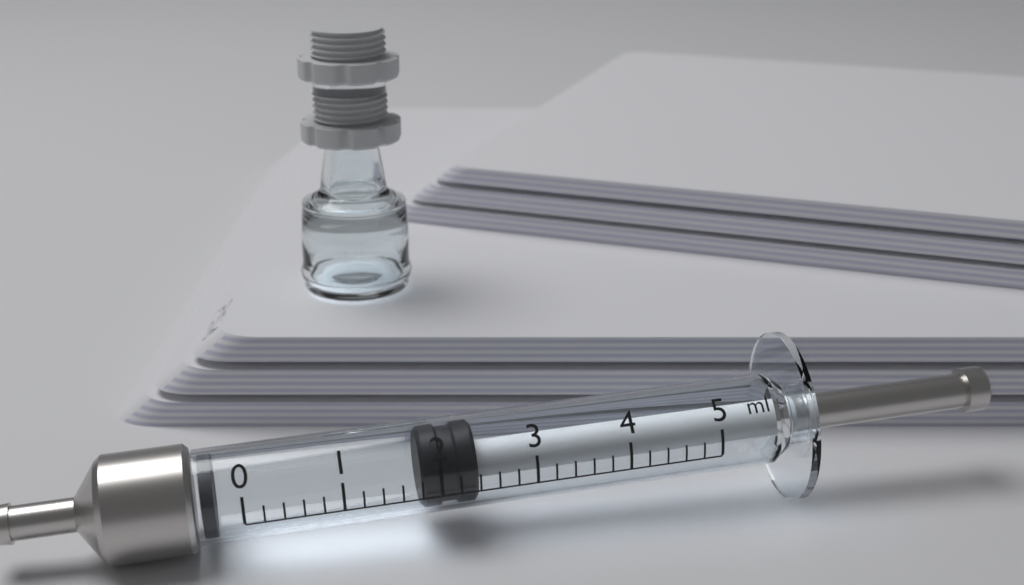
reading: 1.8 ml
